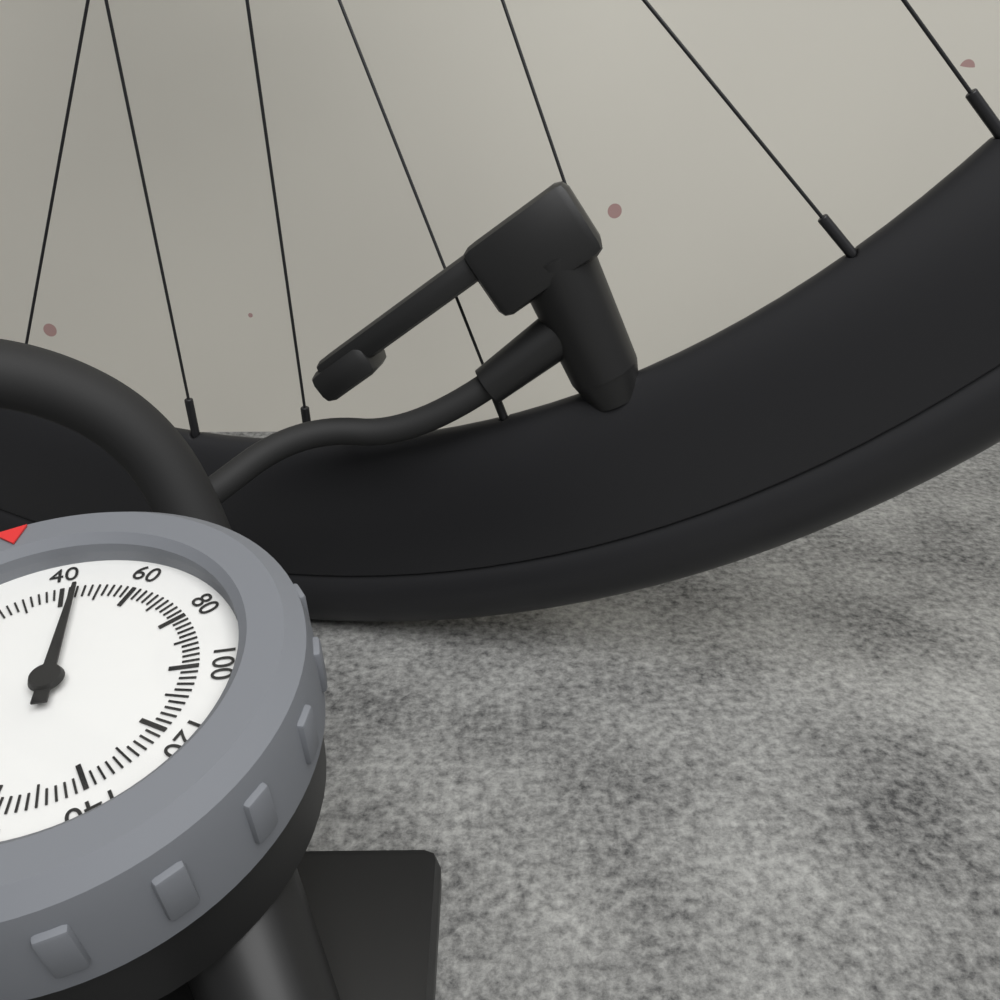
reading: 44 psi
